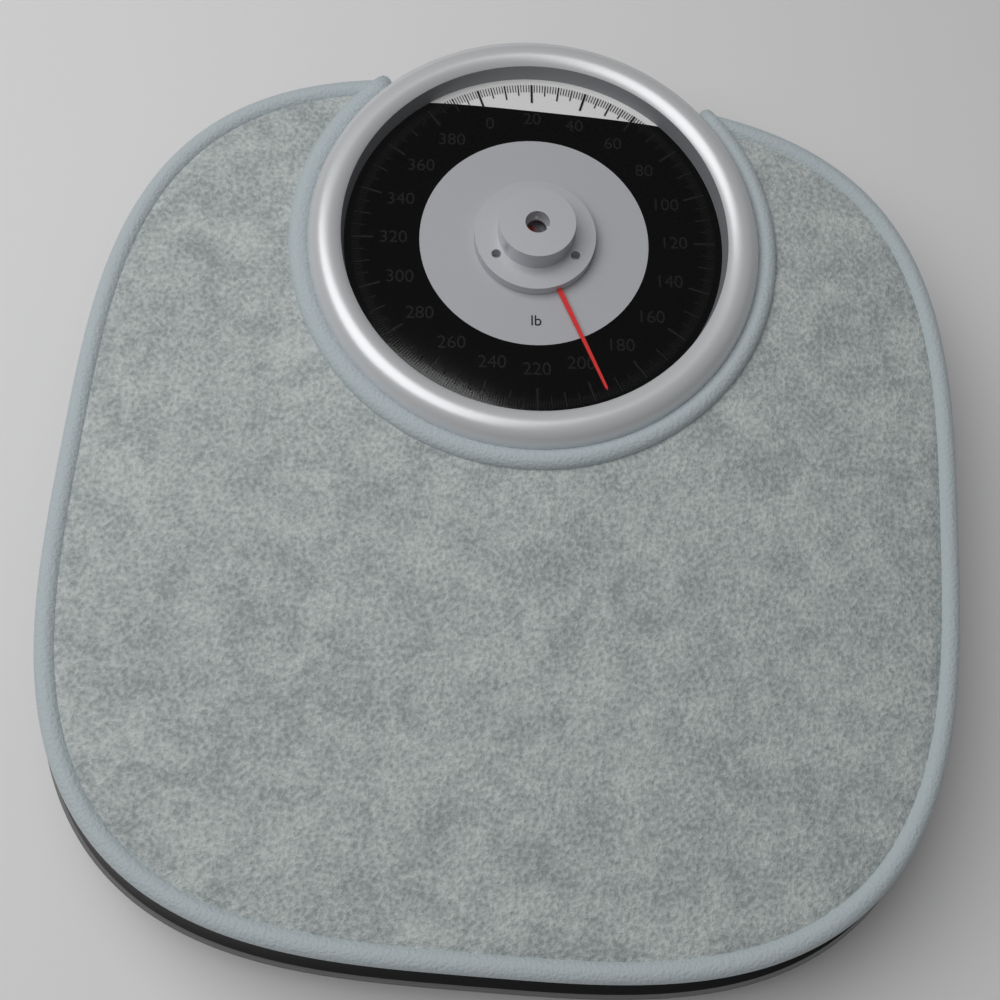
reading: 195 lb
